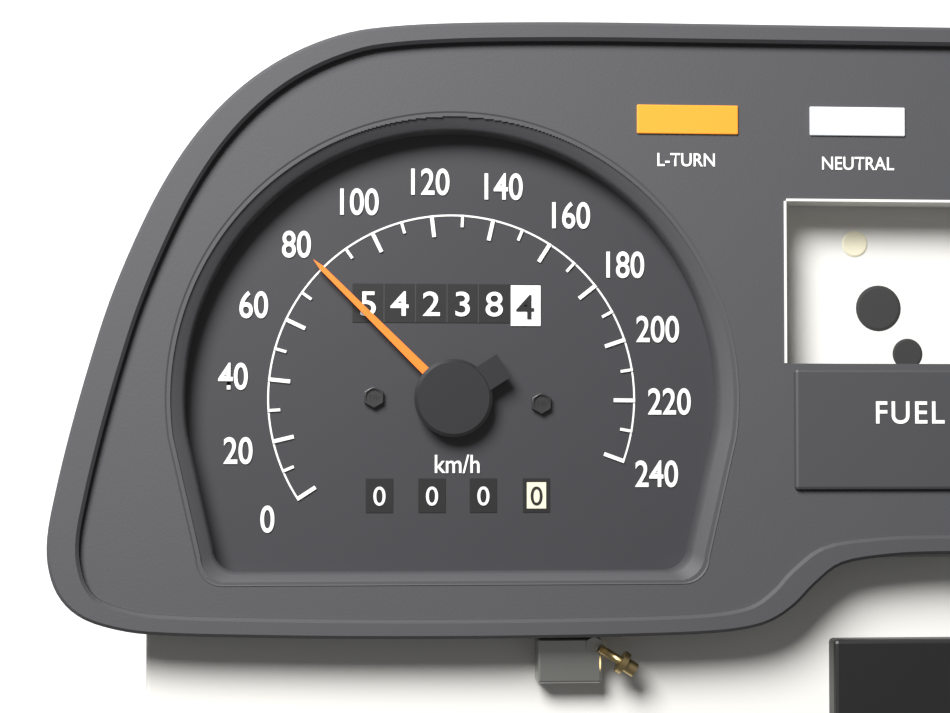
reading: 80 km/h
